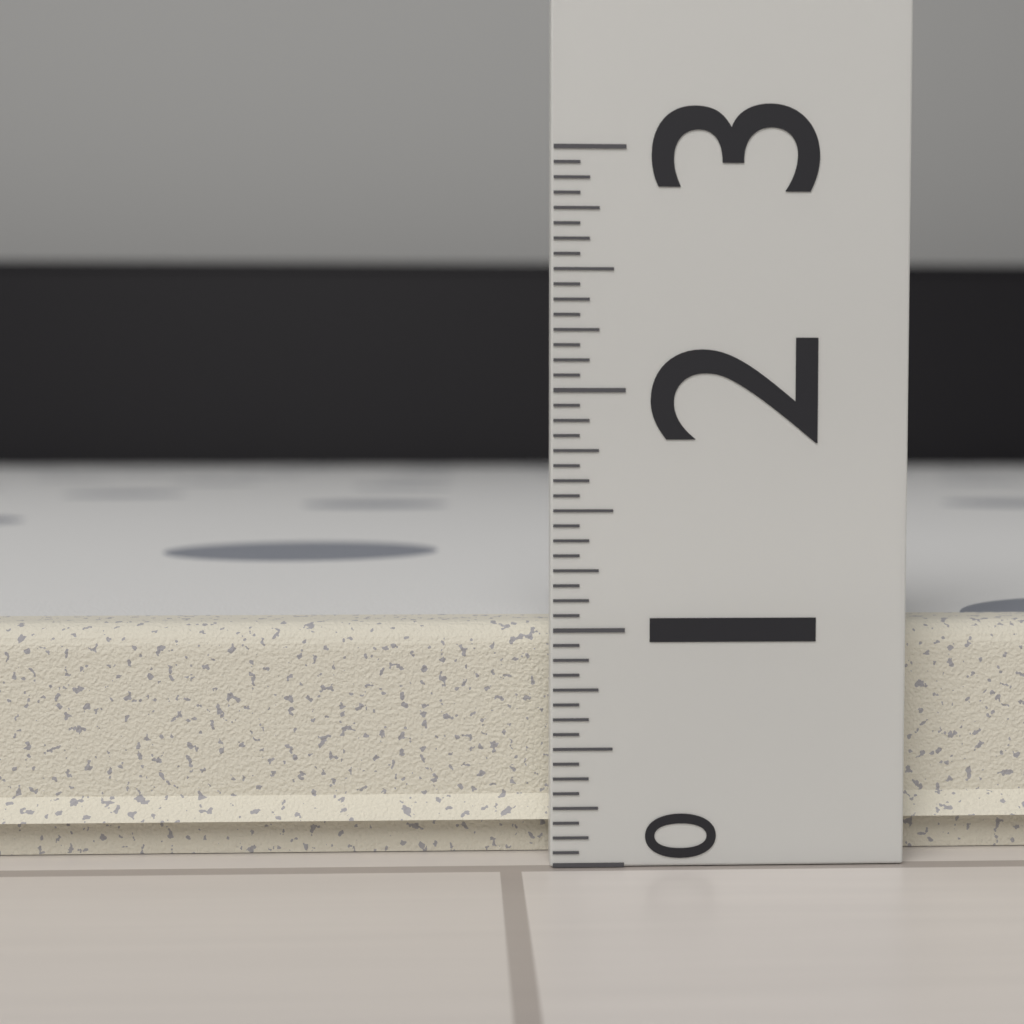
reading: 1.0000 (no unit)
